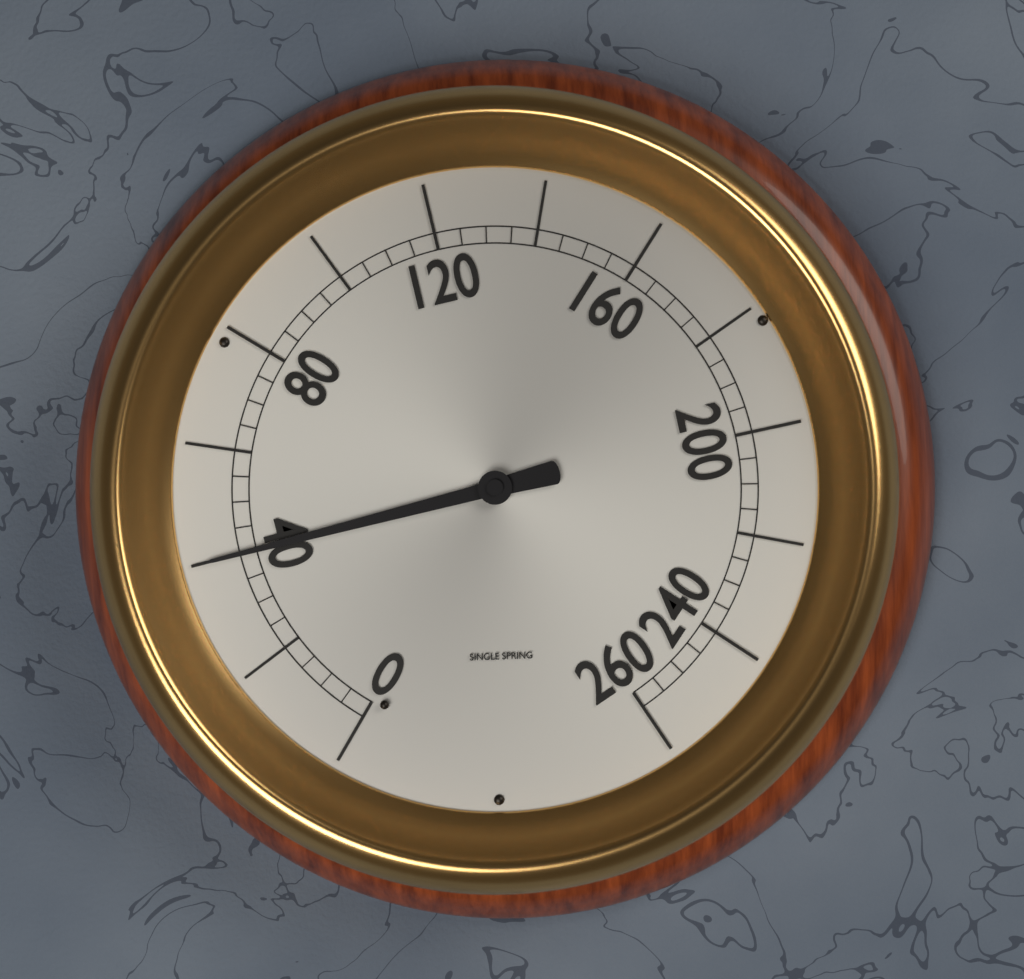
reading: 40 (no unit)
